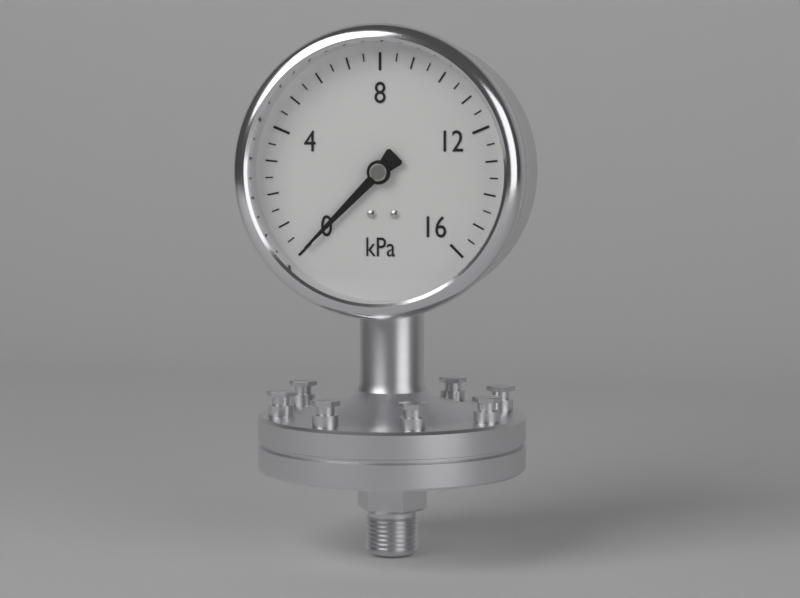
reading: 0.0 kPa
